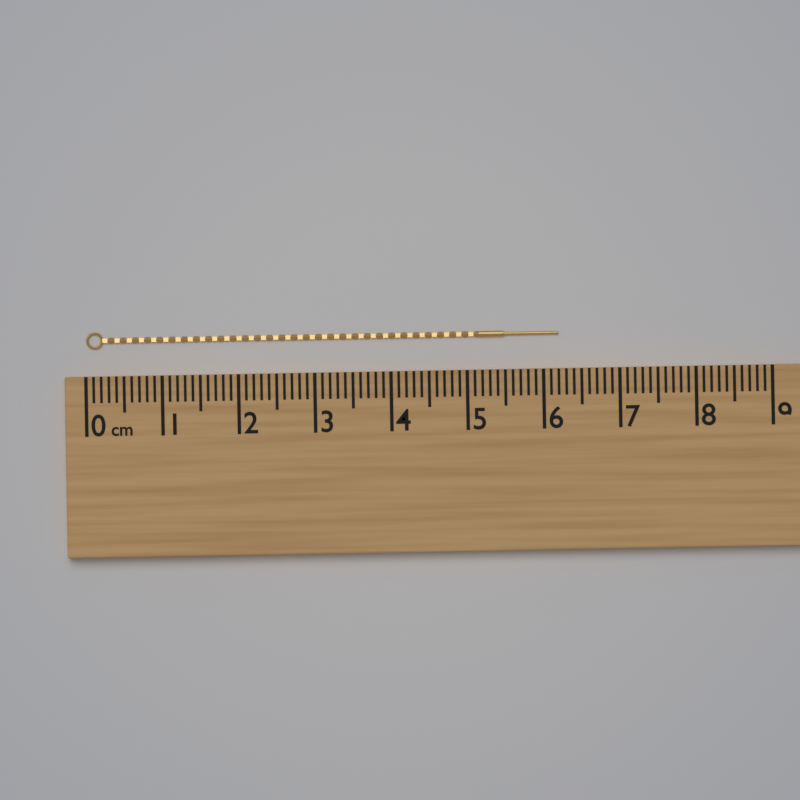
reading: 6.2 cm
